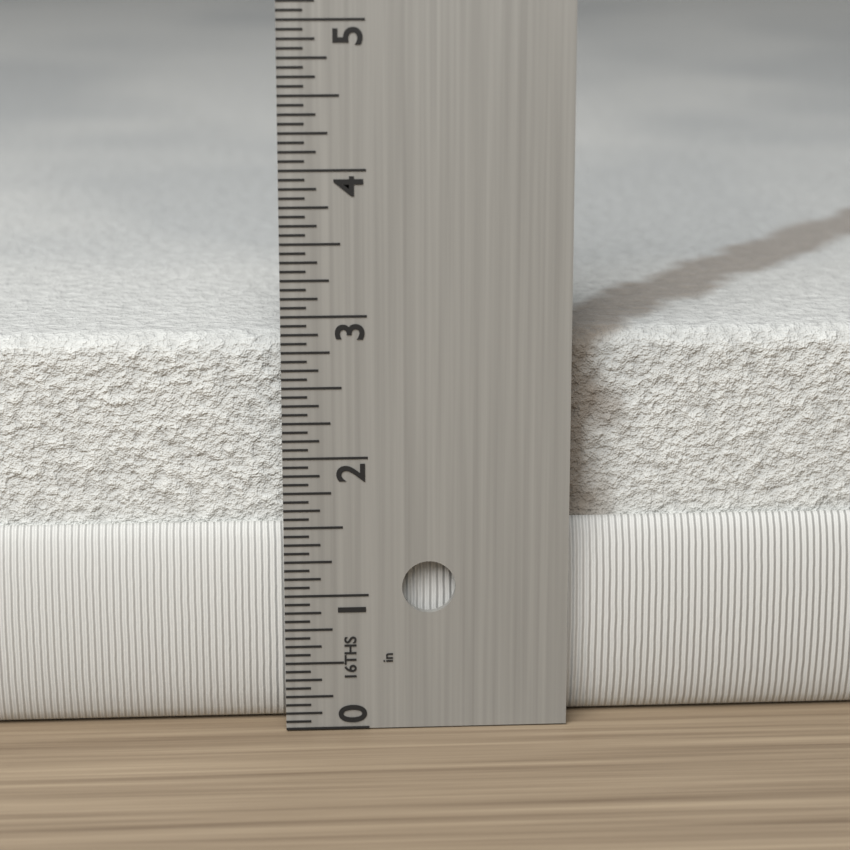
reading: 2.8125 in
